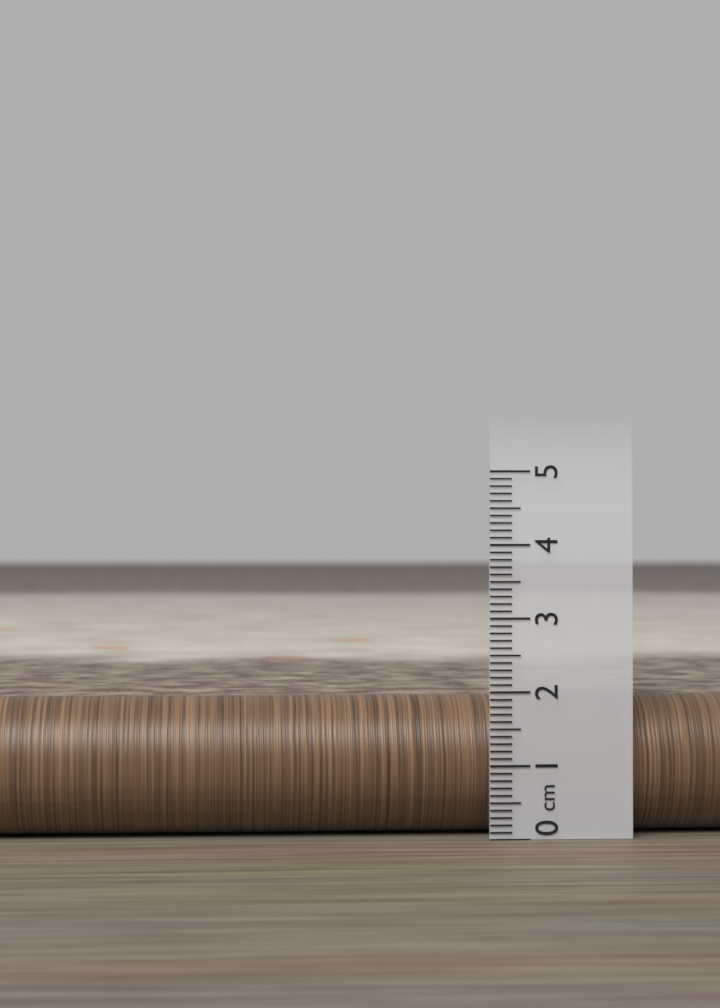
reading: 1.9 cm
